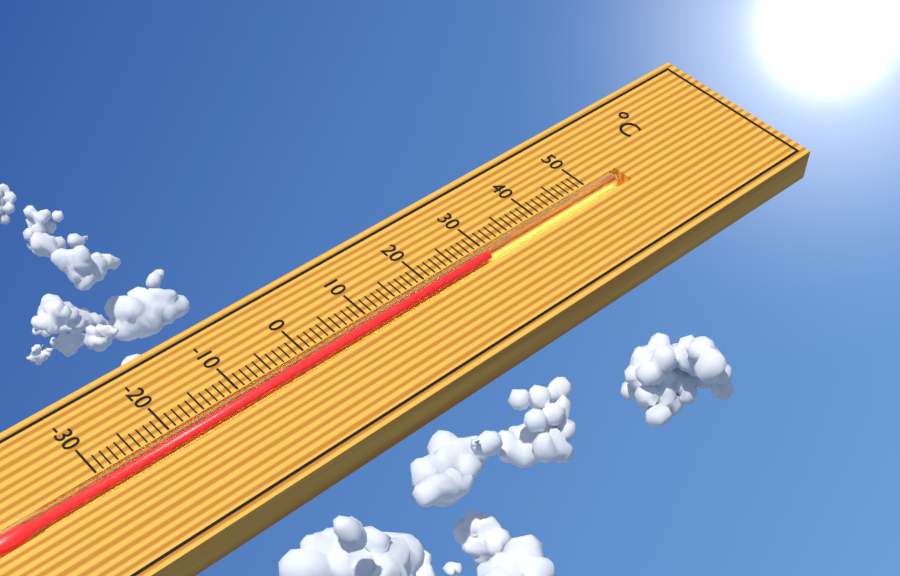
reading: 30 °C
